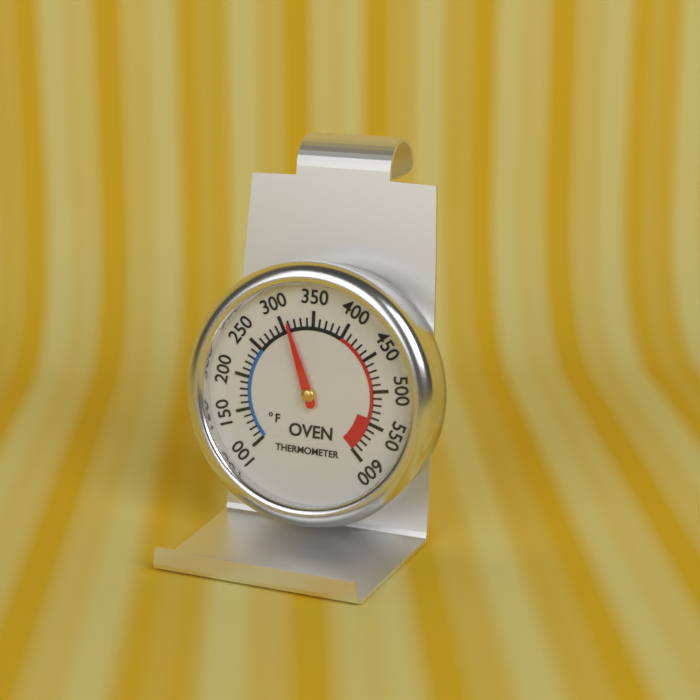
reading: 310 °F
